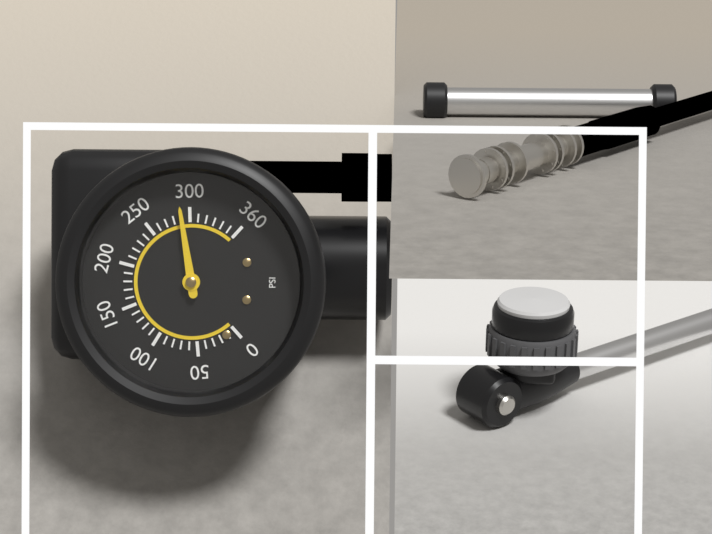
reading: 290 psi
